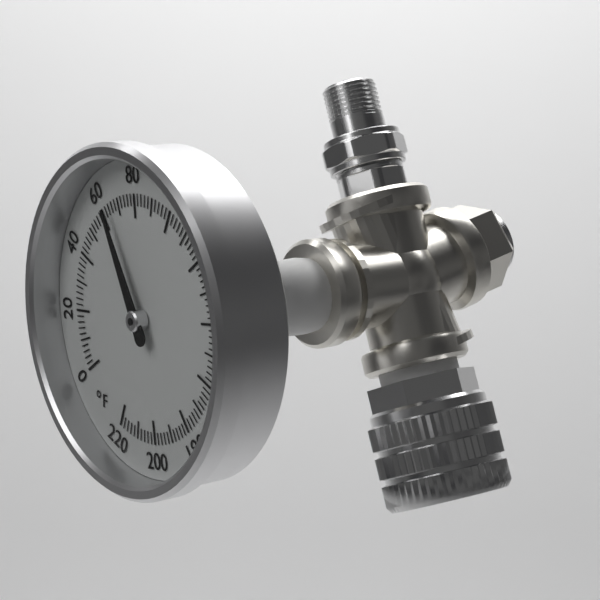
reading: 64 °F
